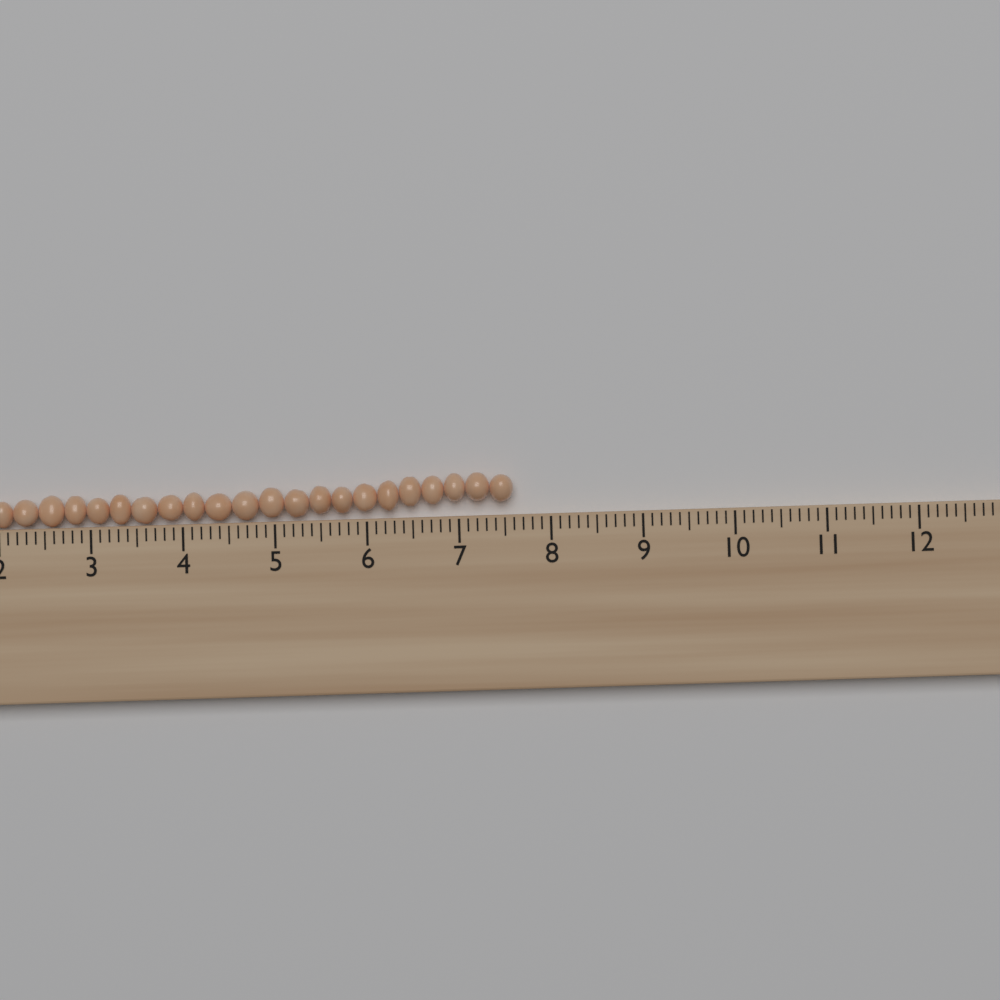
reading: 7.6 cm
